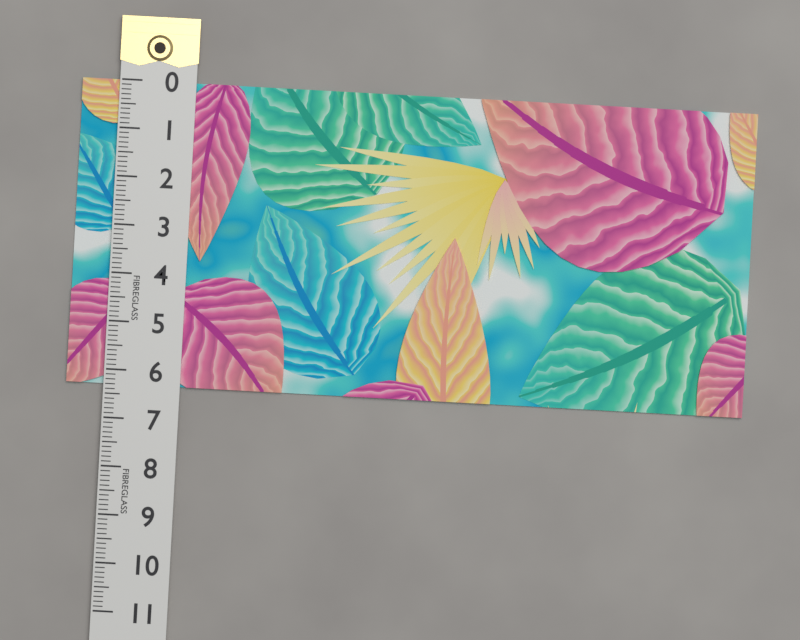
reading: 6.3 (no unit)
